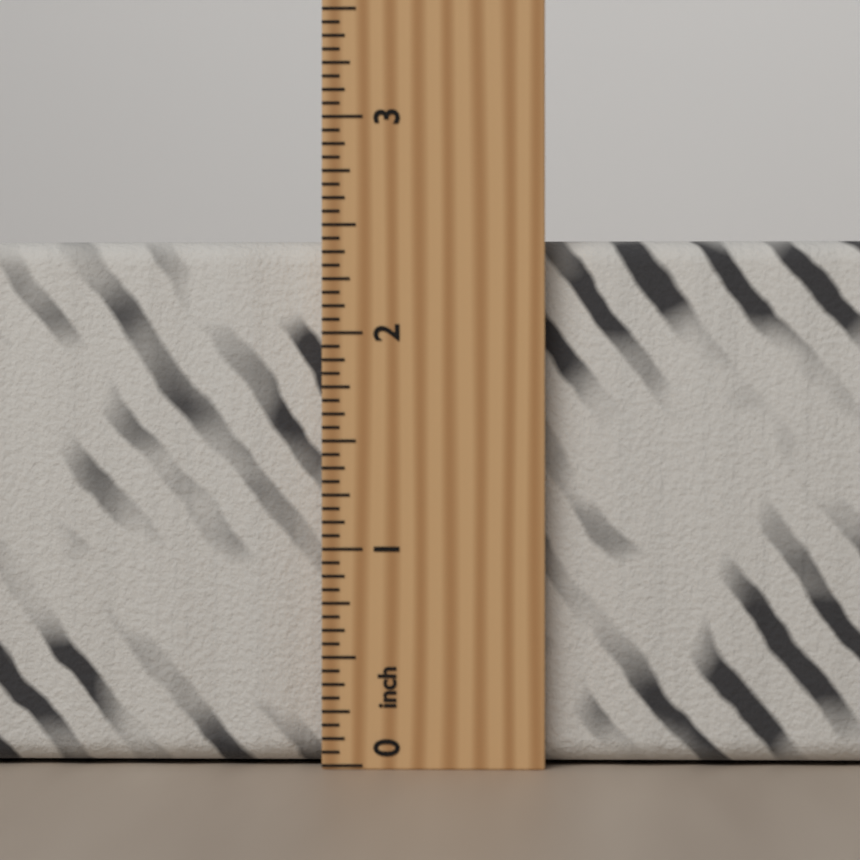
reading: 2.4375 inch
